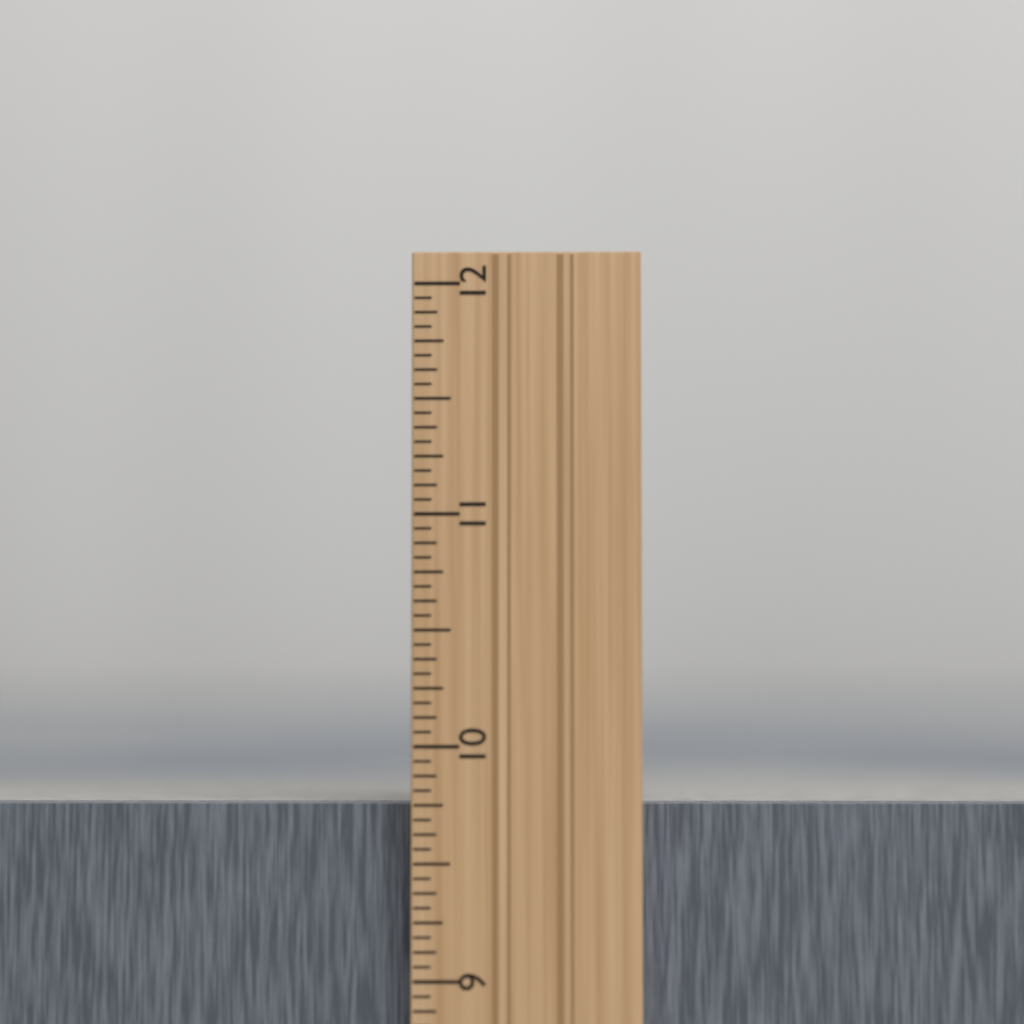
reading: 9.7500 in
